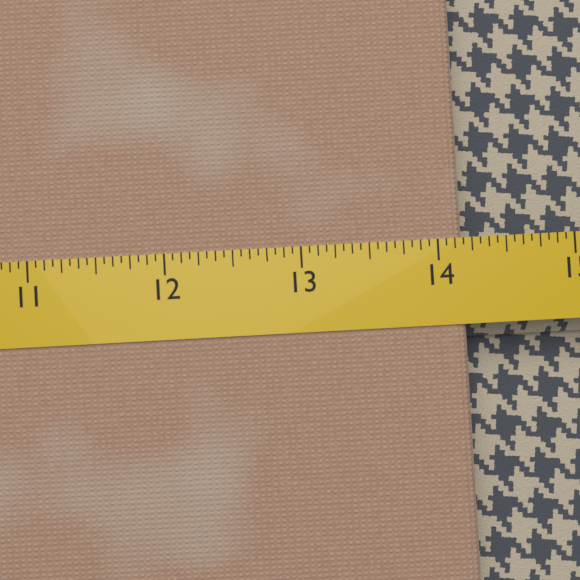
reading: 14.1875 (no unit)
